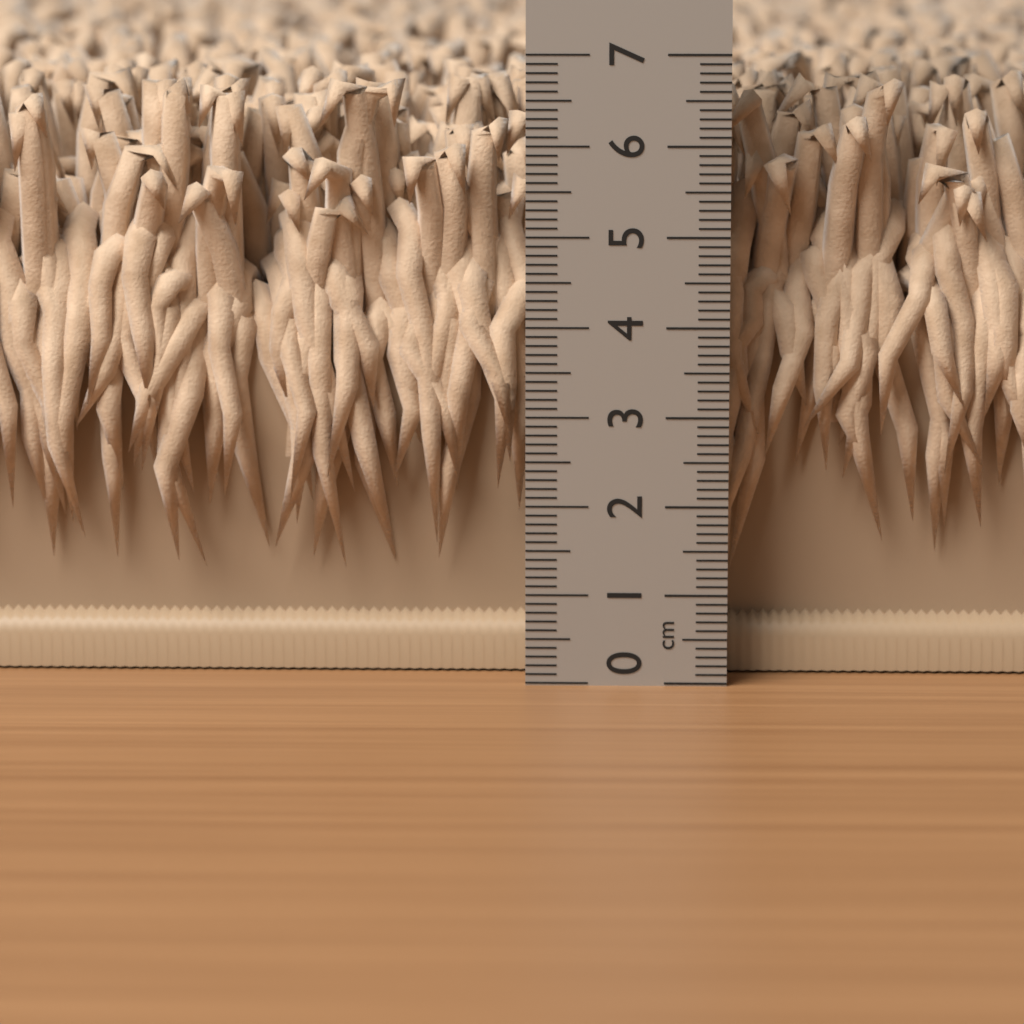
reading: 6.7 cm
